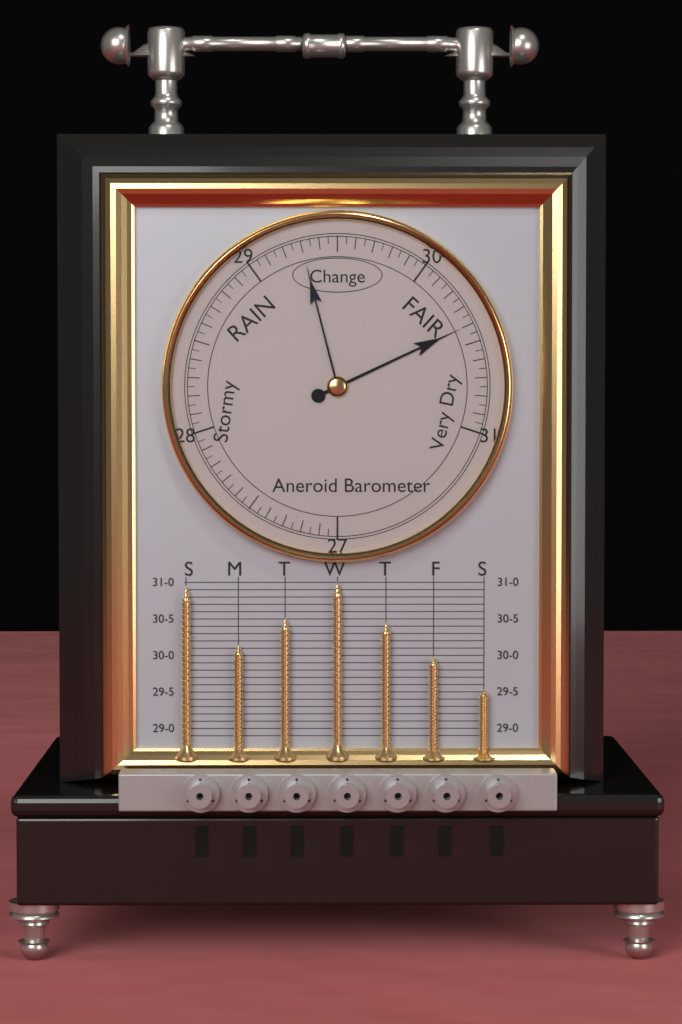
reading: 30.40 (no unit)
